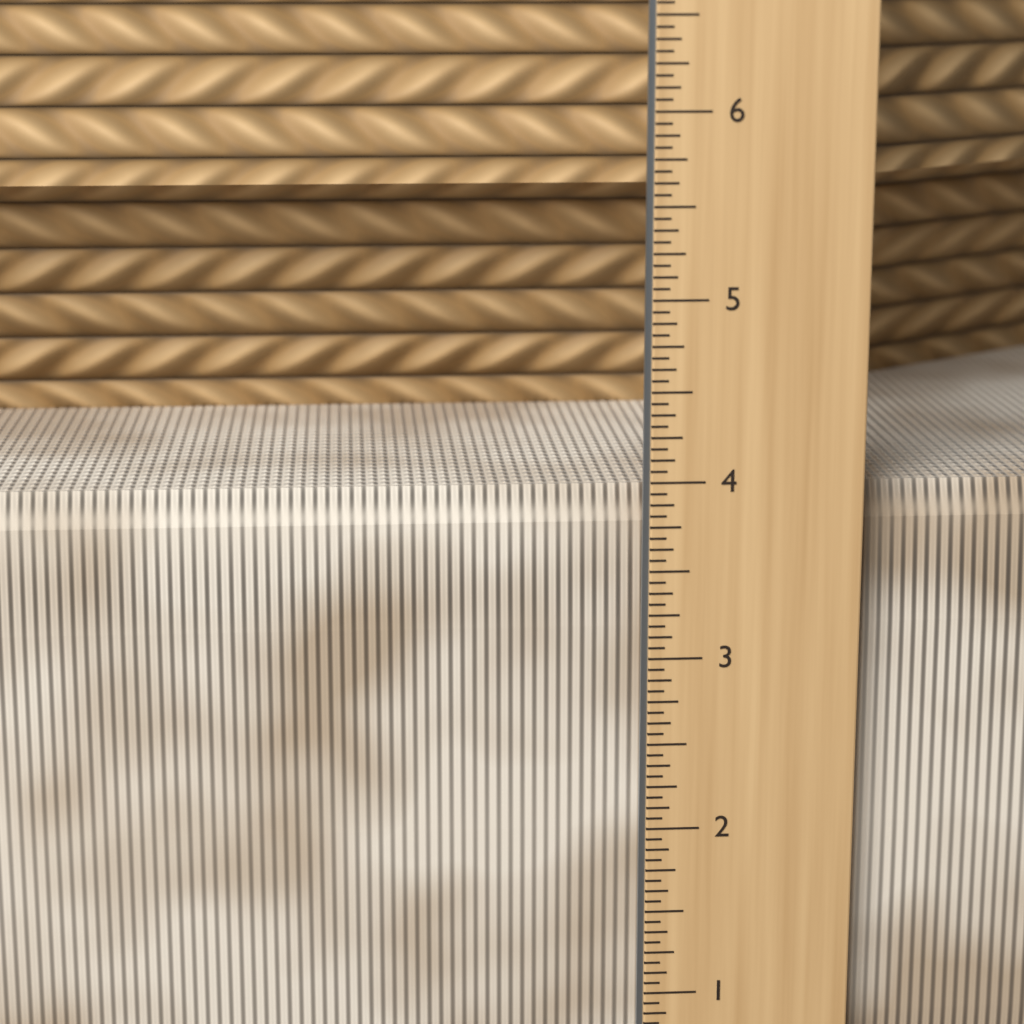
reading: 3.9375 in
